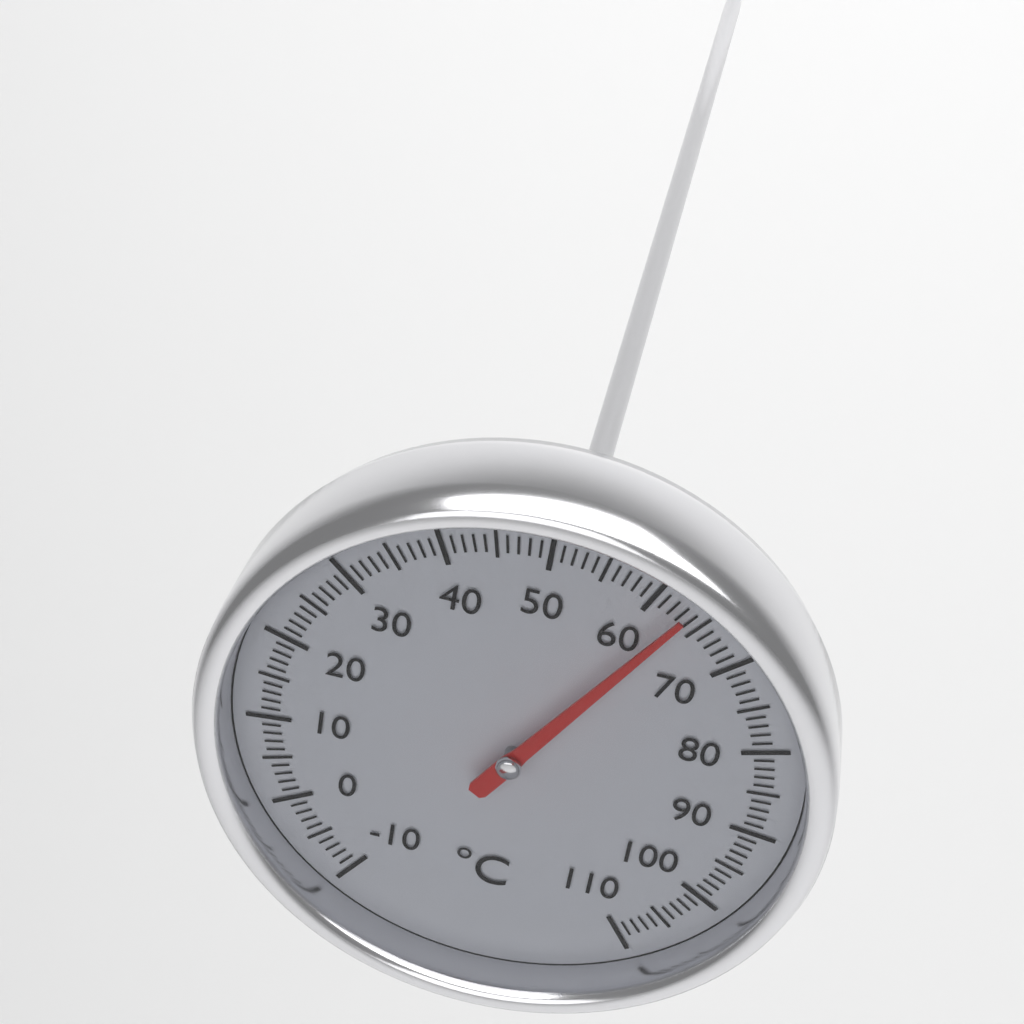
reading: 63 °C
